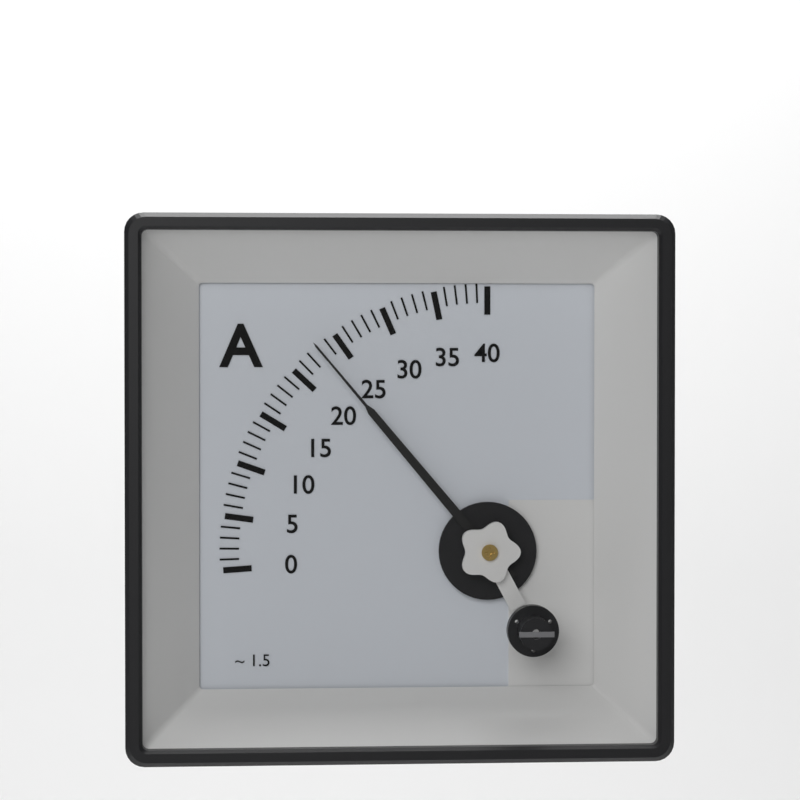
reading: 23 A
